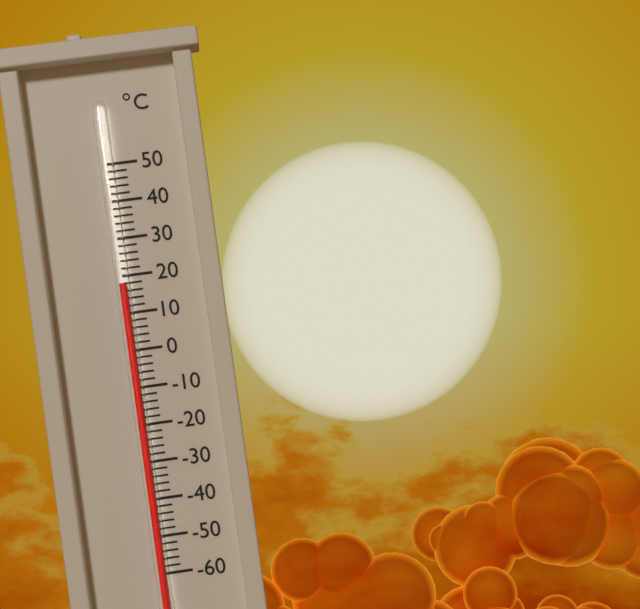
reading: 18 °C
